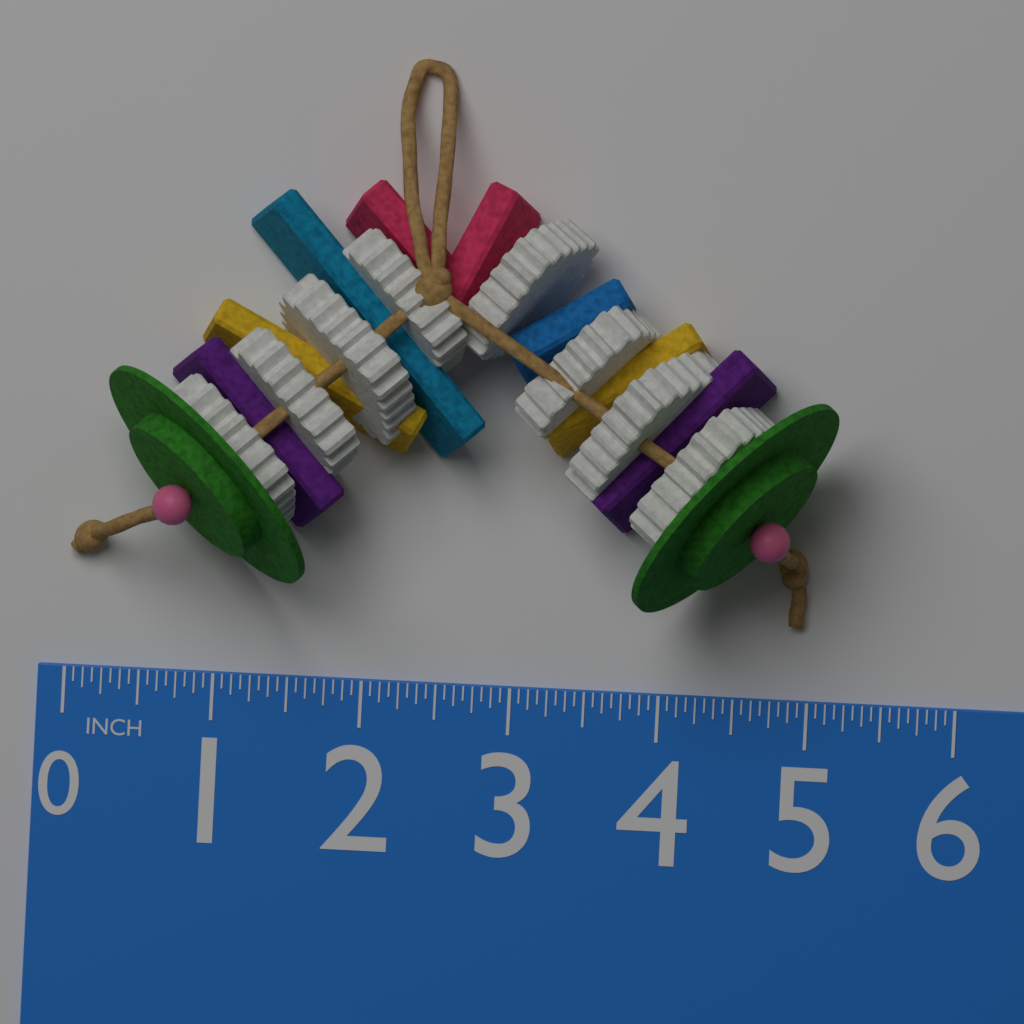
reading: 5.1250 in
